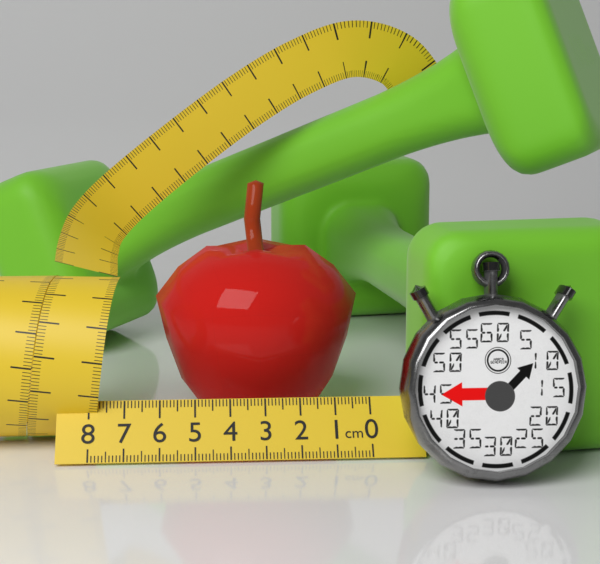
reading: 6.2 cm
